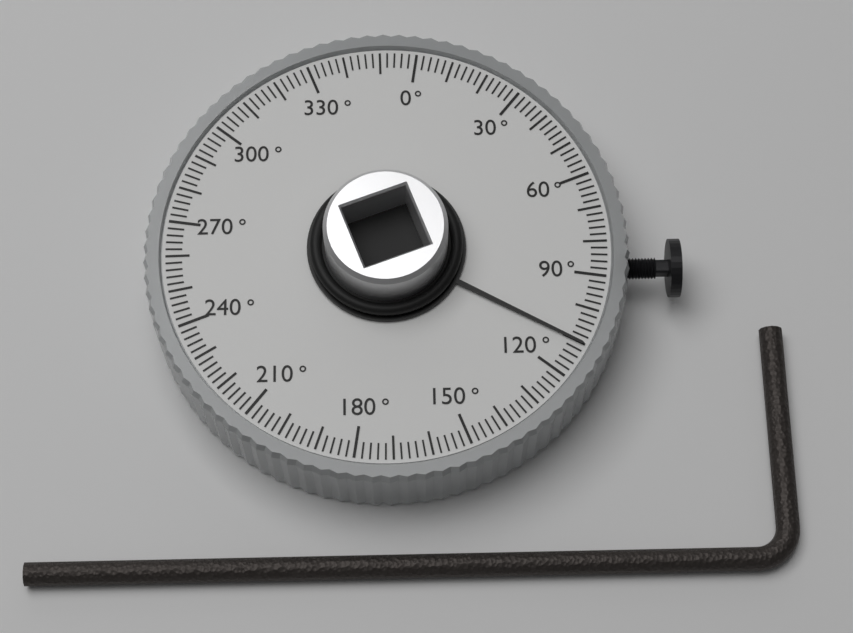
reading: 110 °
